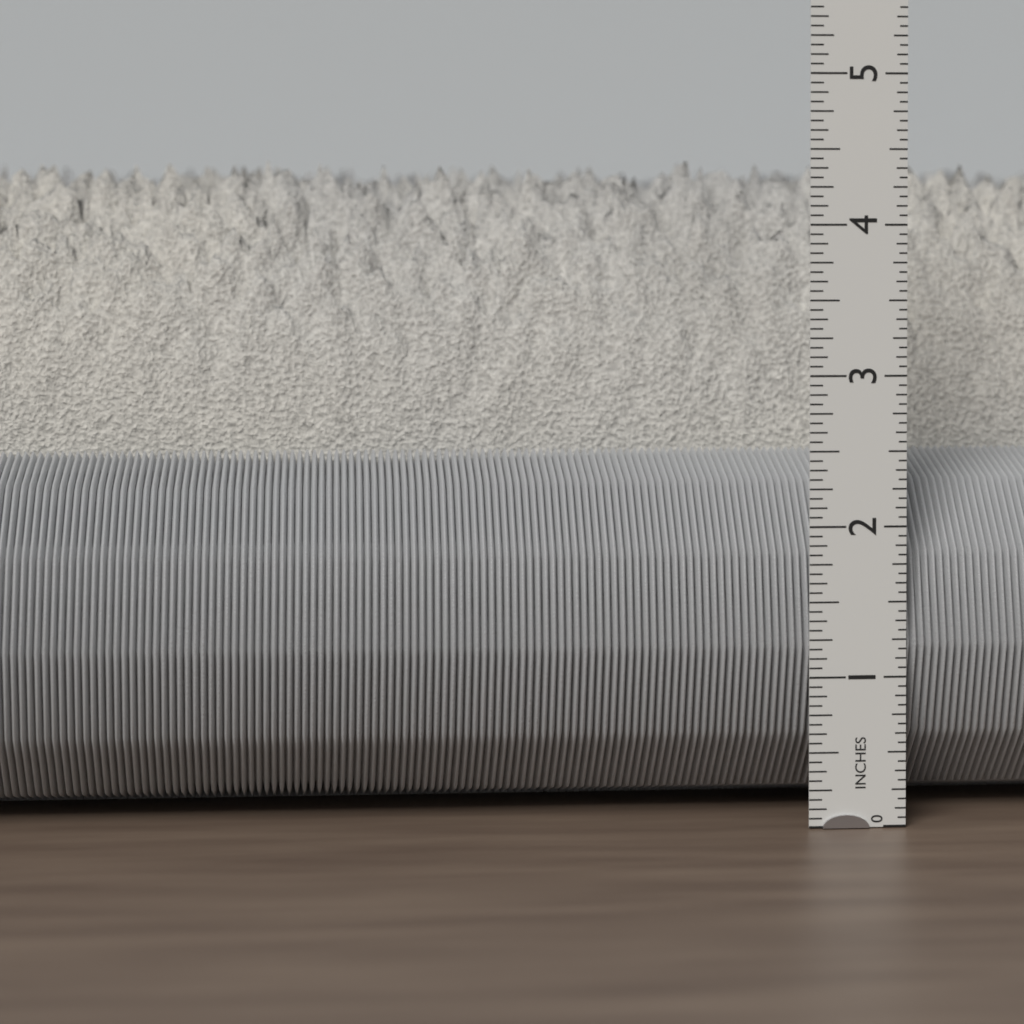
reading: 4.5000 in
